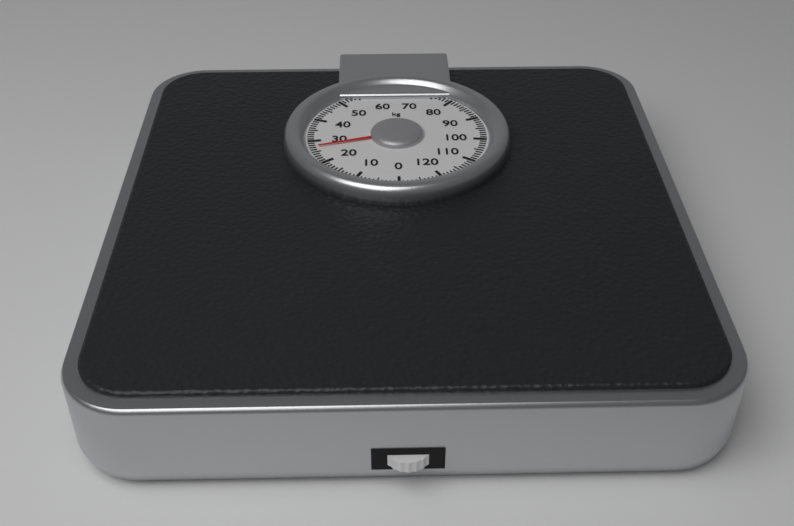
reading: 27 kg
